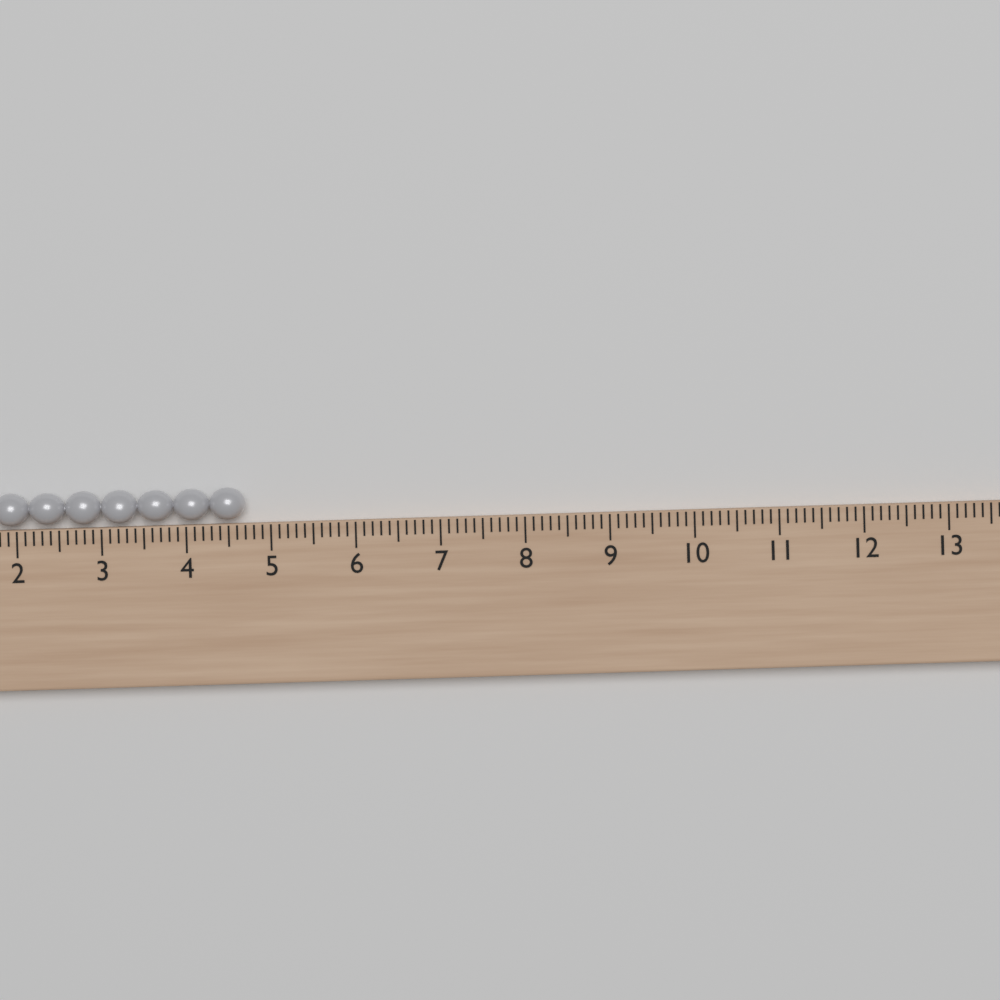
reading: 4.7 (no unit)
